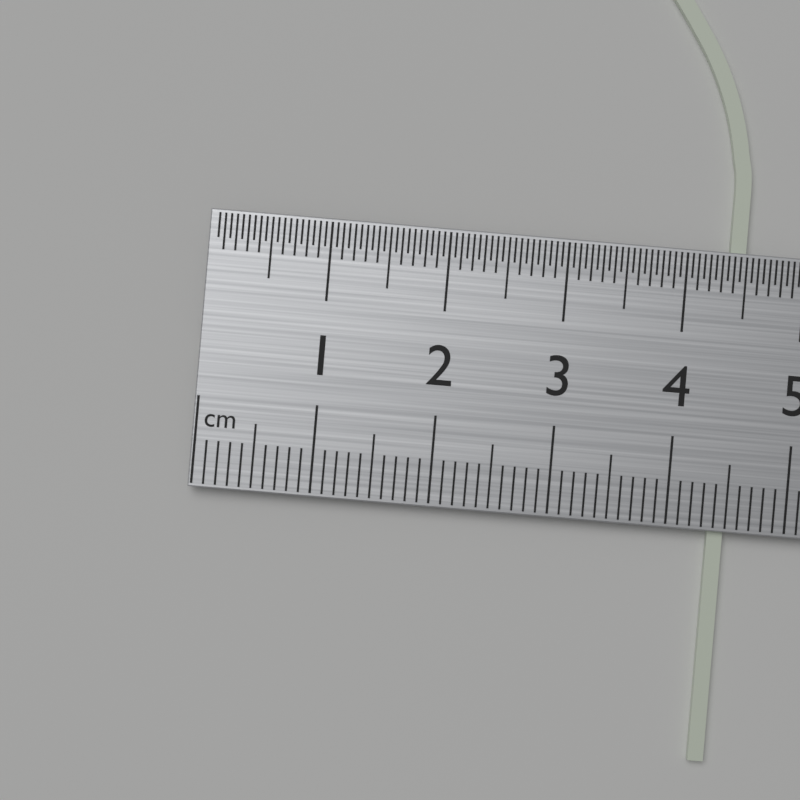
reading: 4.5 cm
